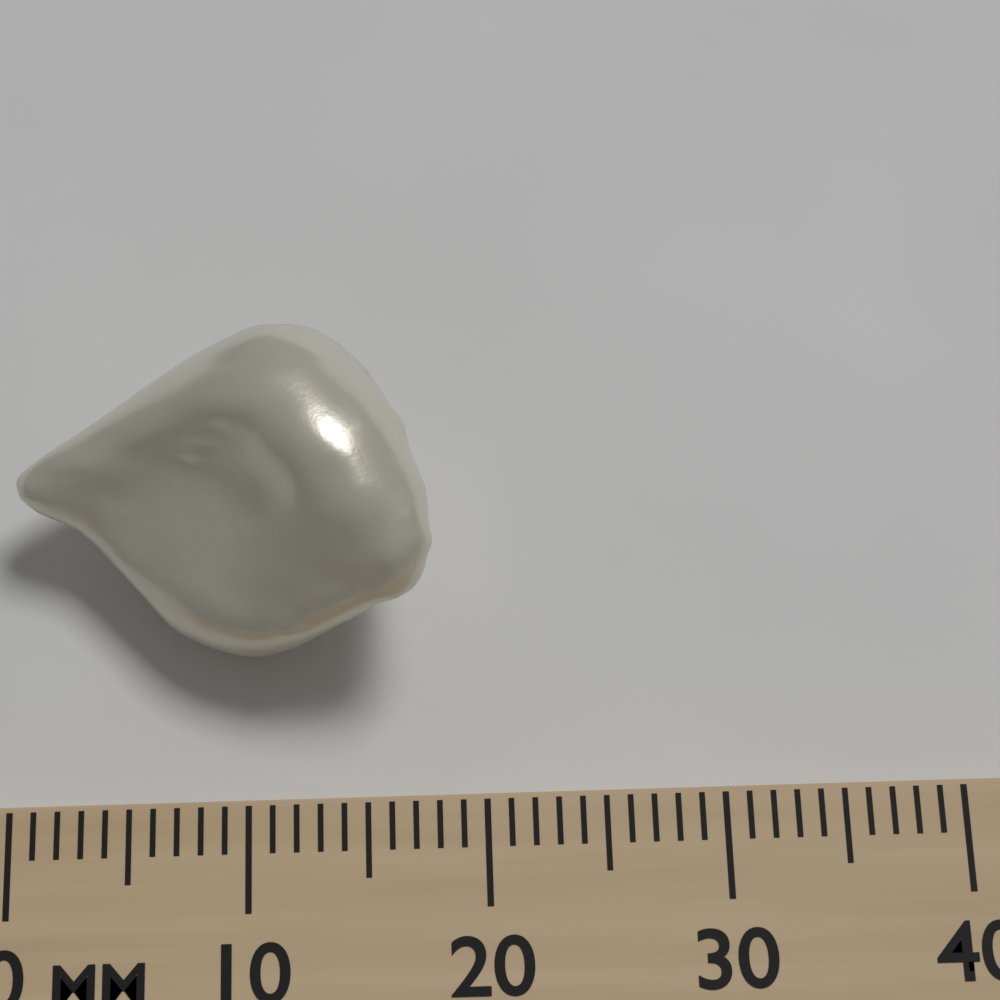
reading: 18 mm
